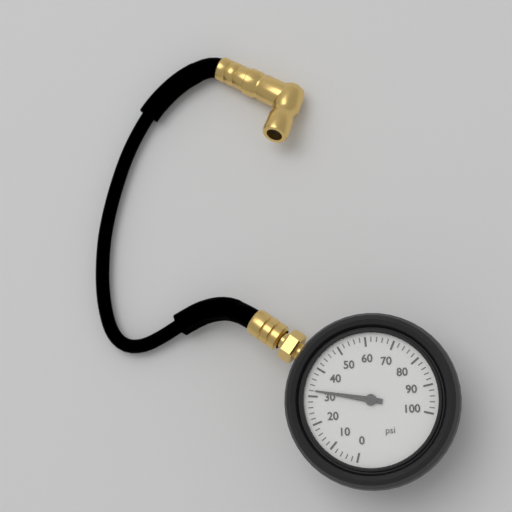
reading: 32 psi
